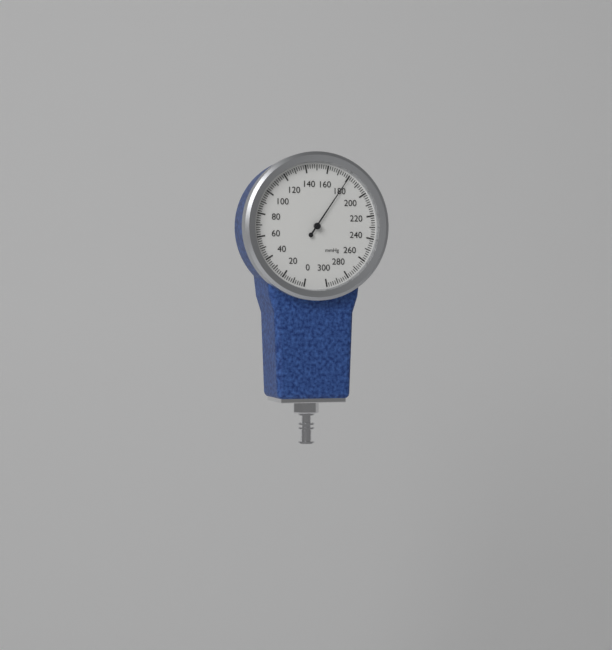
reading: 180 mmHg
